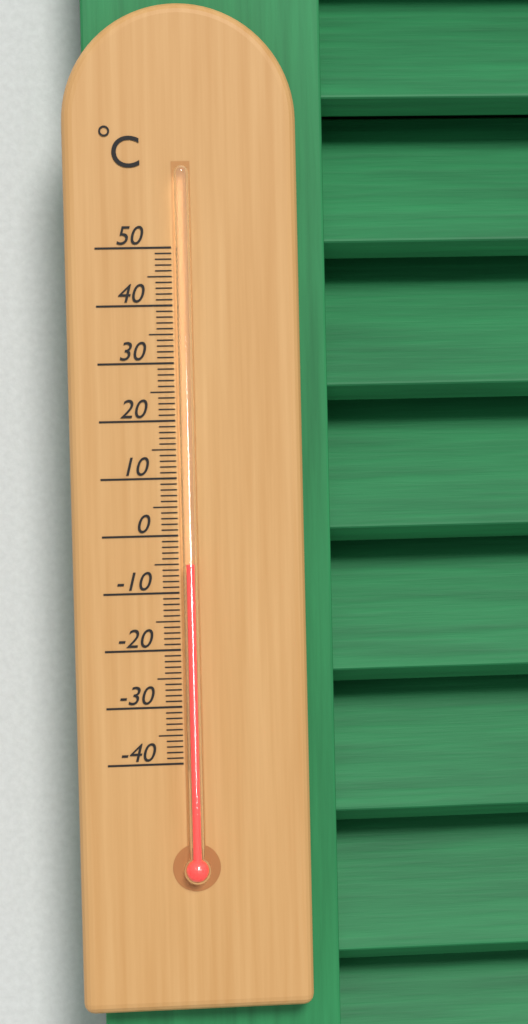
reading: -5 °C
